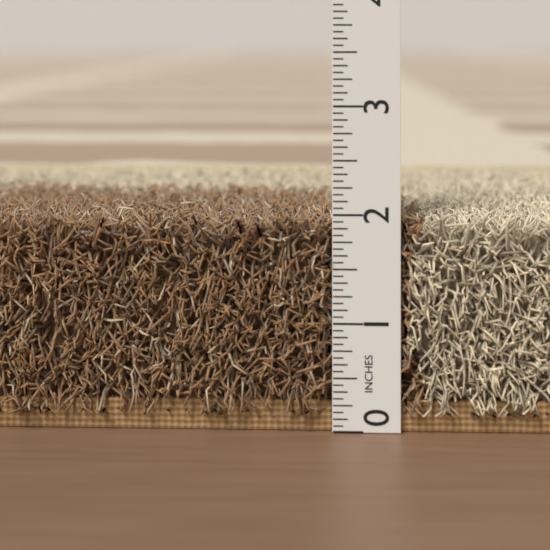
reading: 2.0000 in
